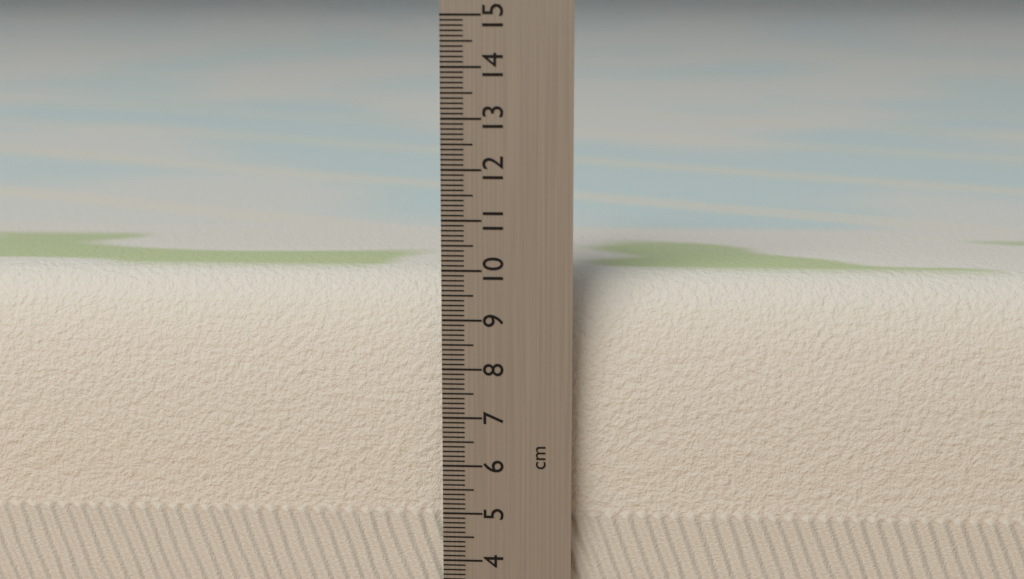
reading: 9.8 cm
